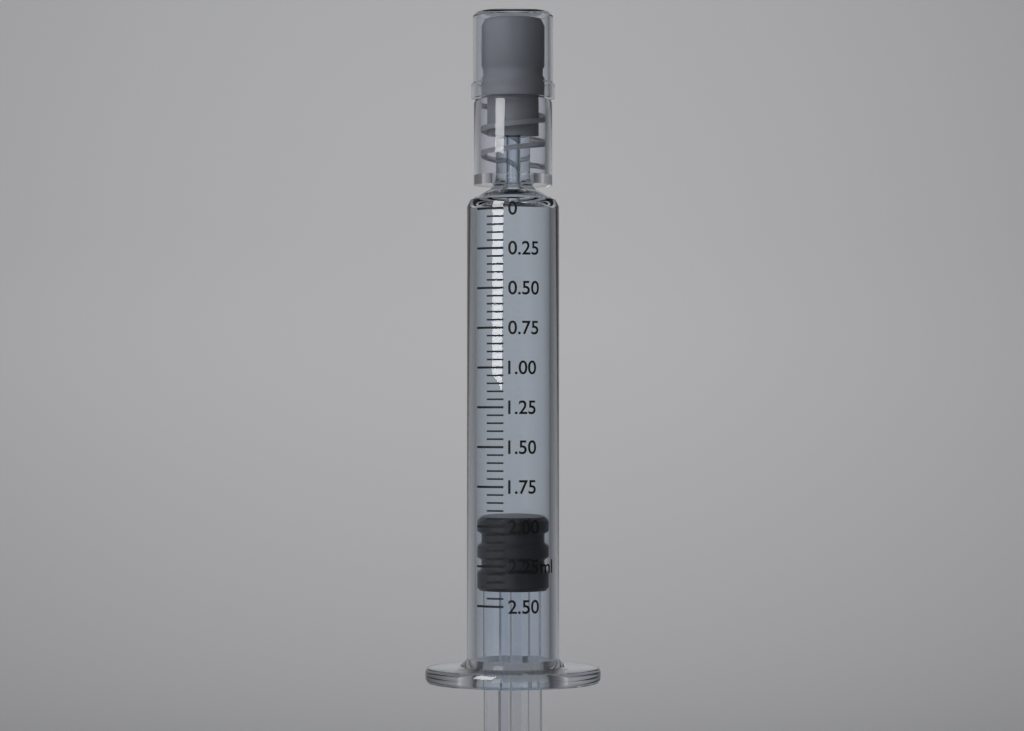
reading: 1.95 ml
